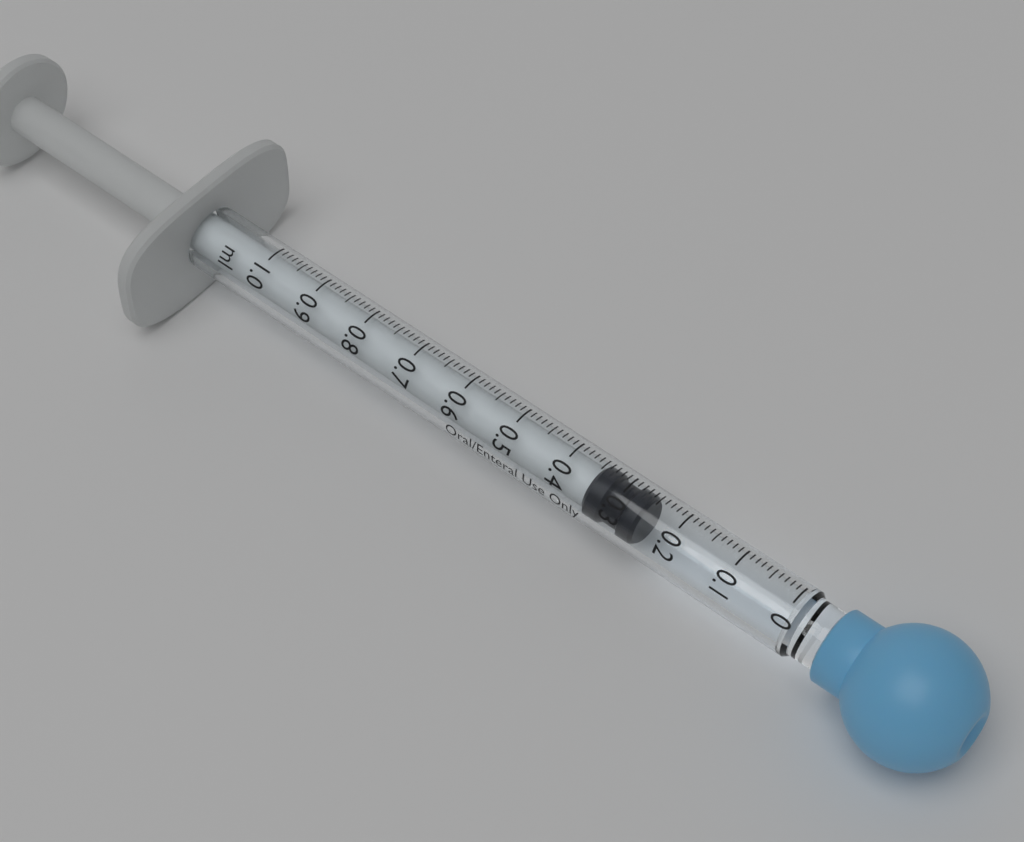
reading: 0.26 ml
